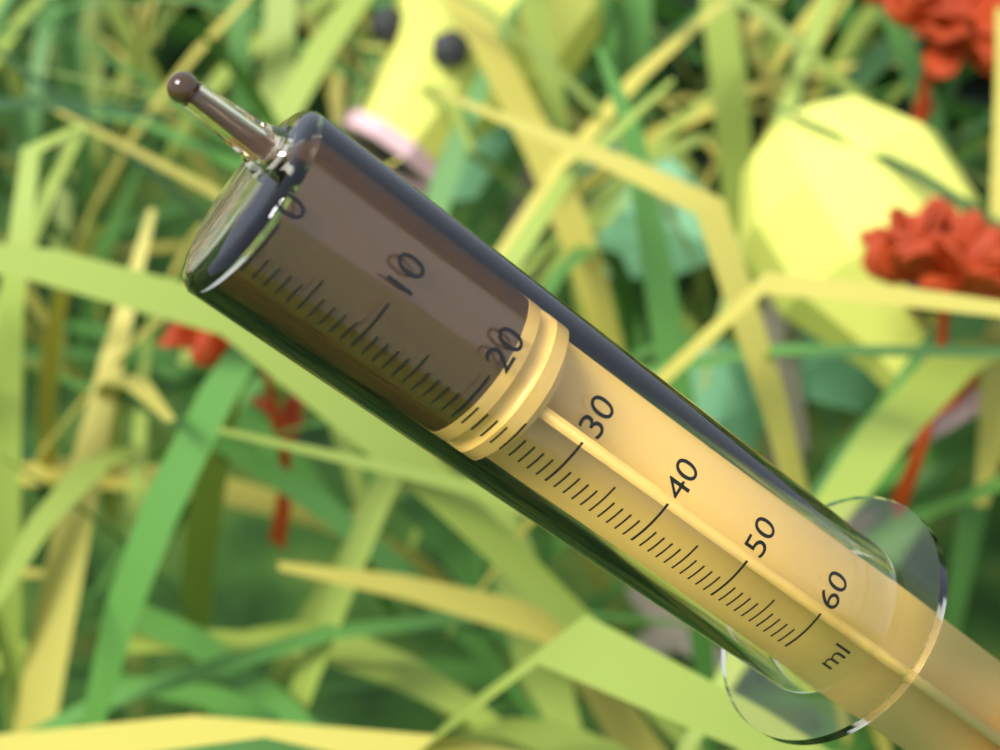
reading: 21 ml
